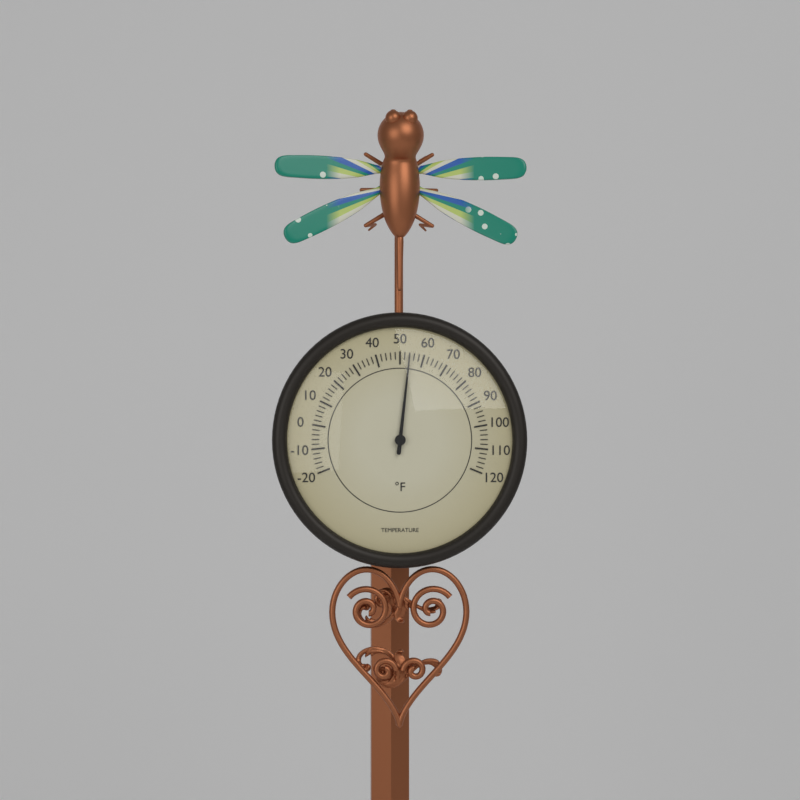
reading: 54 °F
